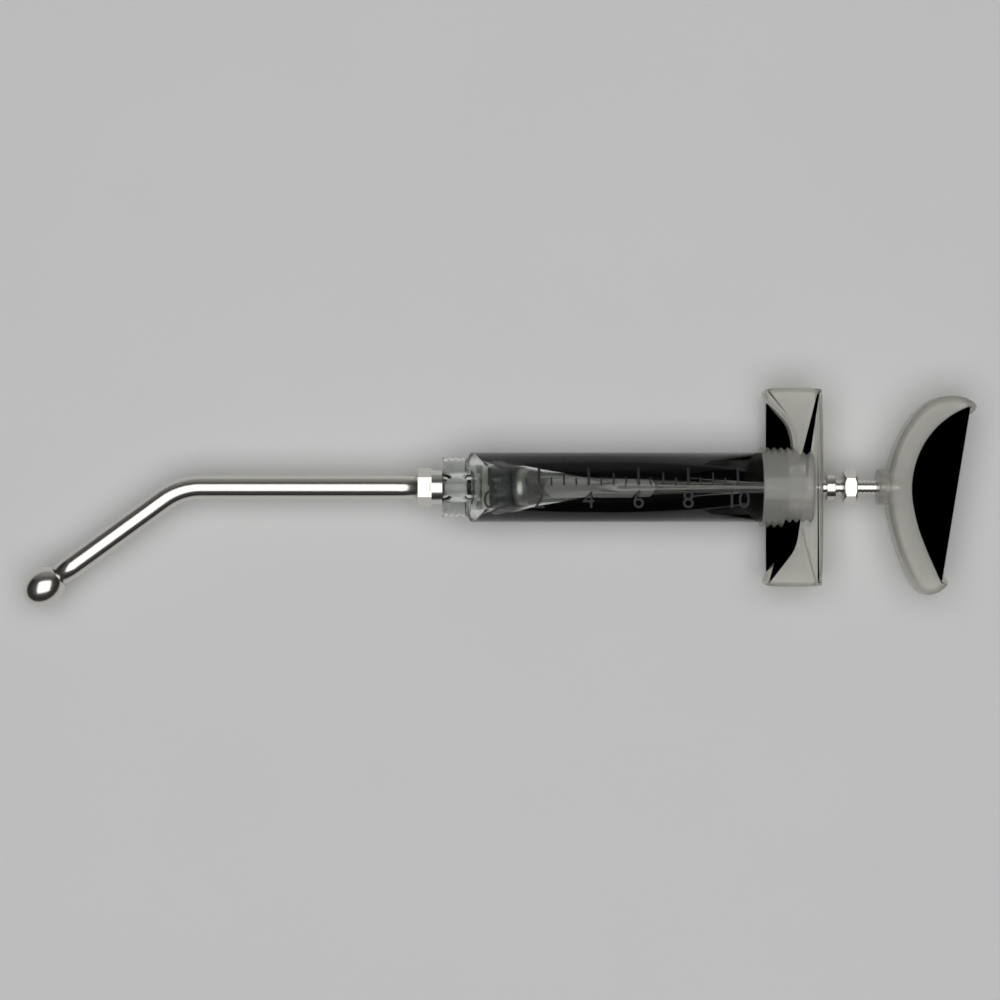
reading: 0.0 (no unit)
